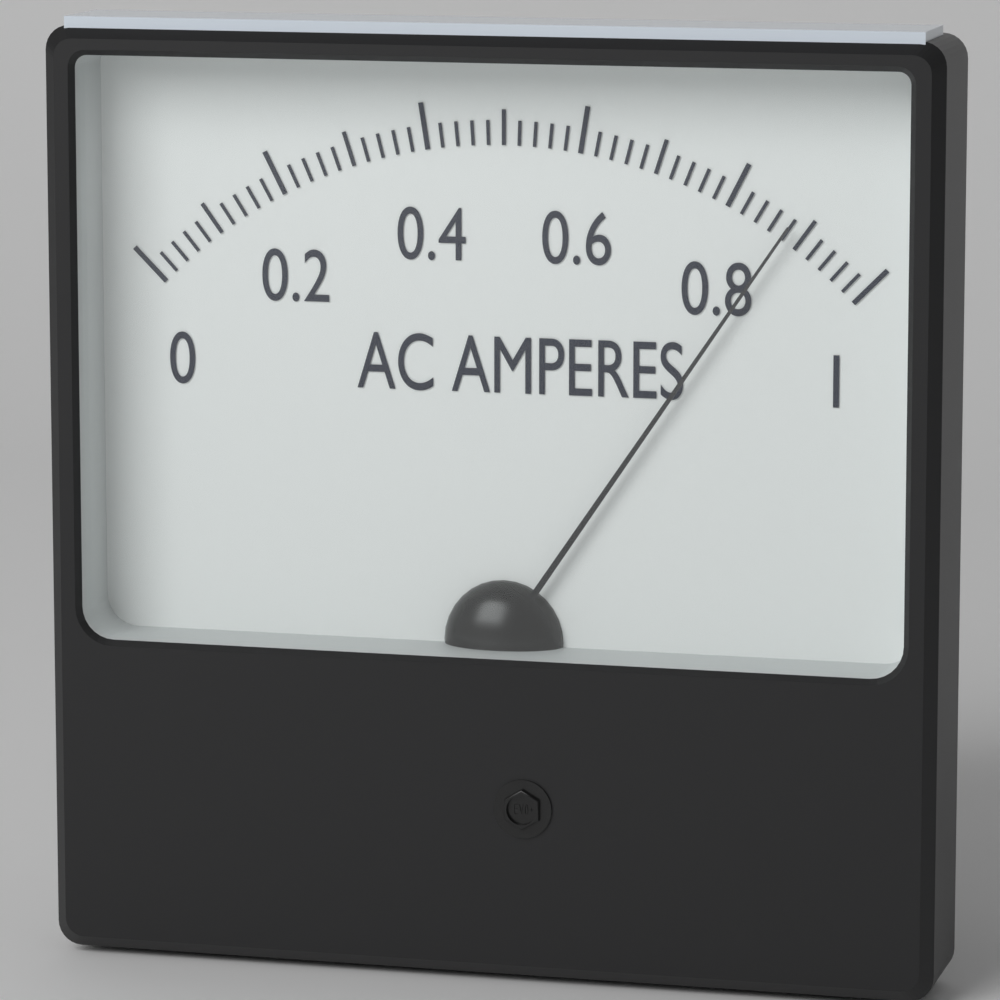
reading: 0.88 A
